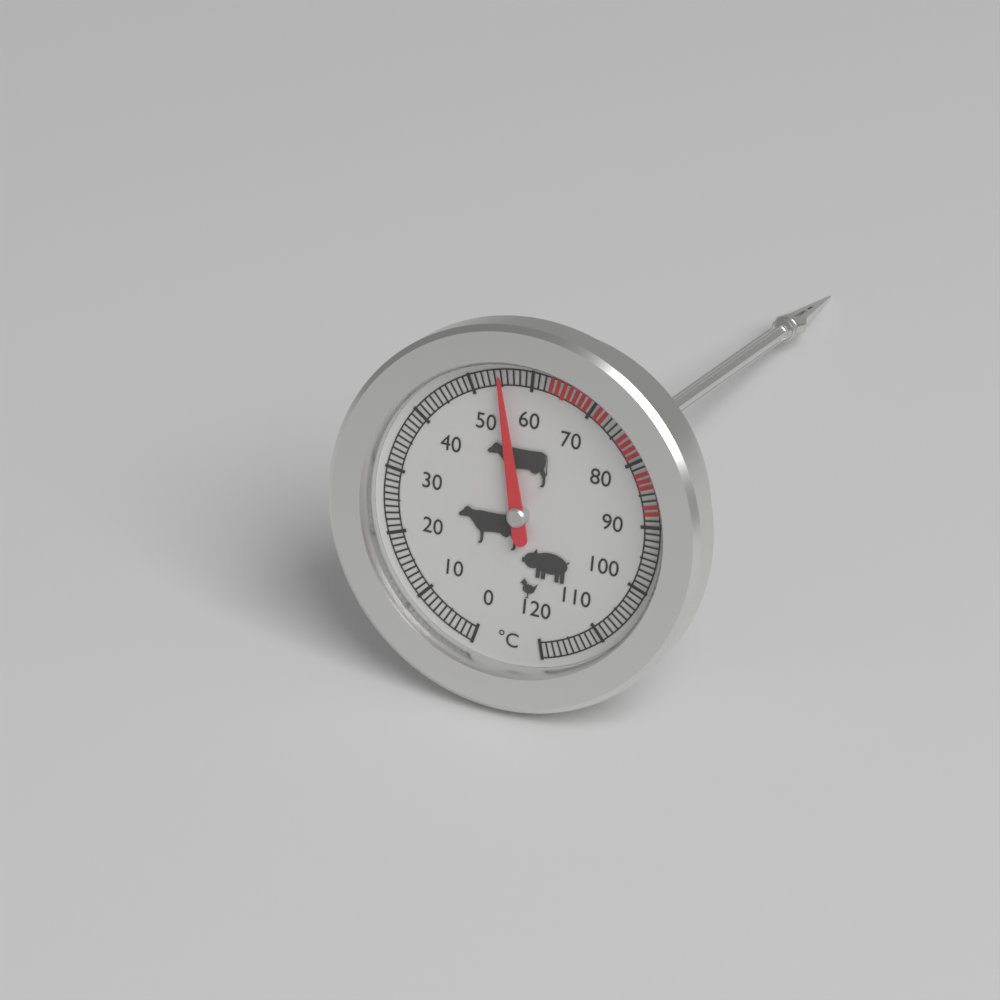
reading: 55 °C
